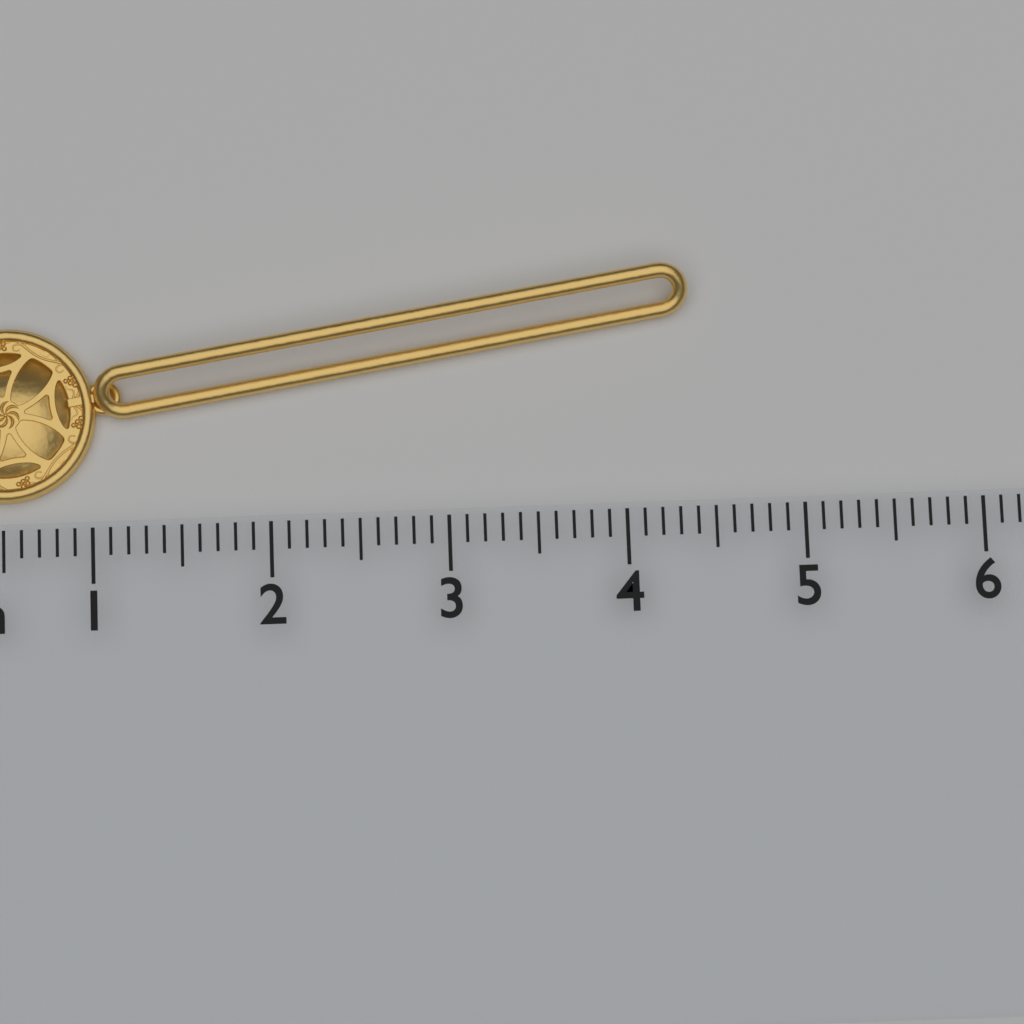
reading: 4.4 cm
